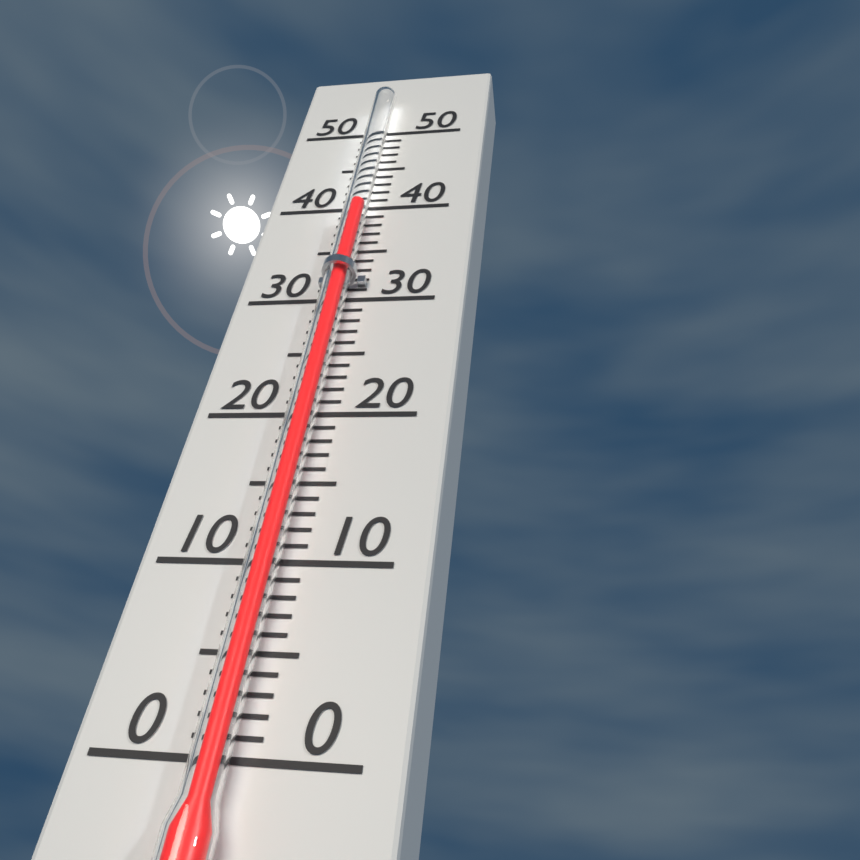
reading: 39 (no unit)
